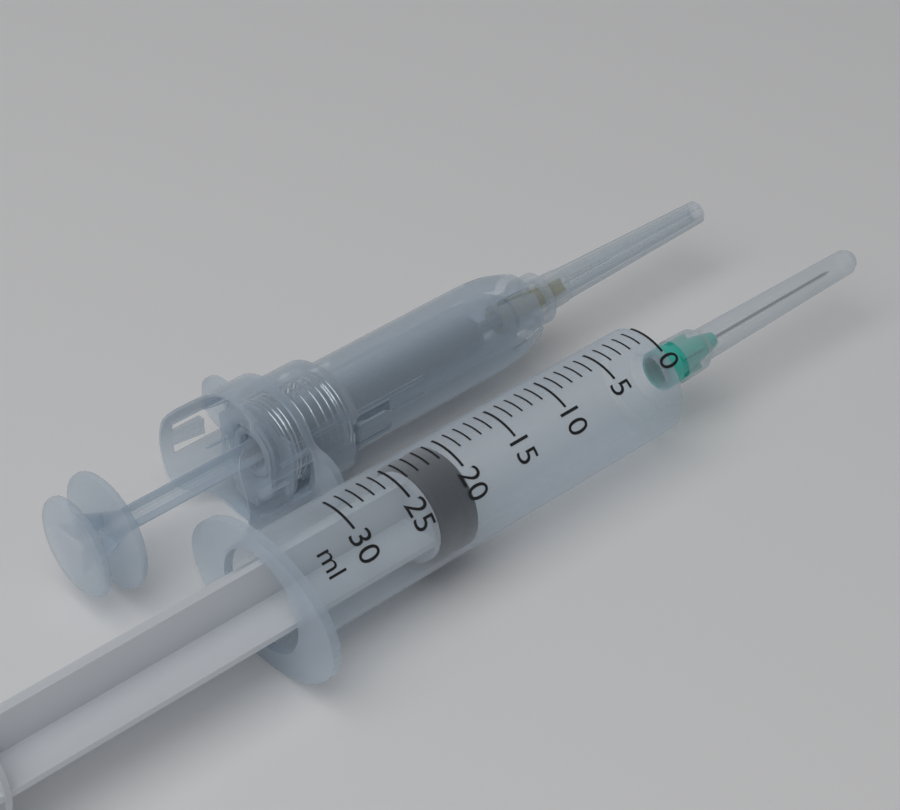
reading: 20 ml
